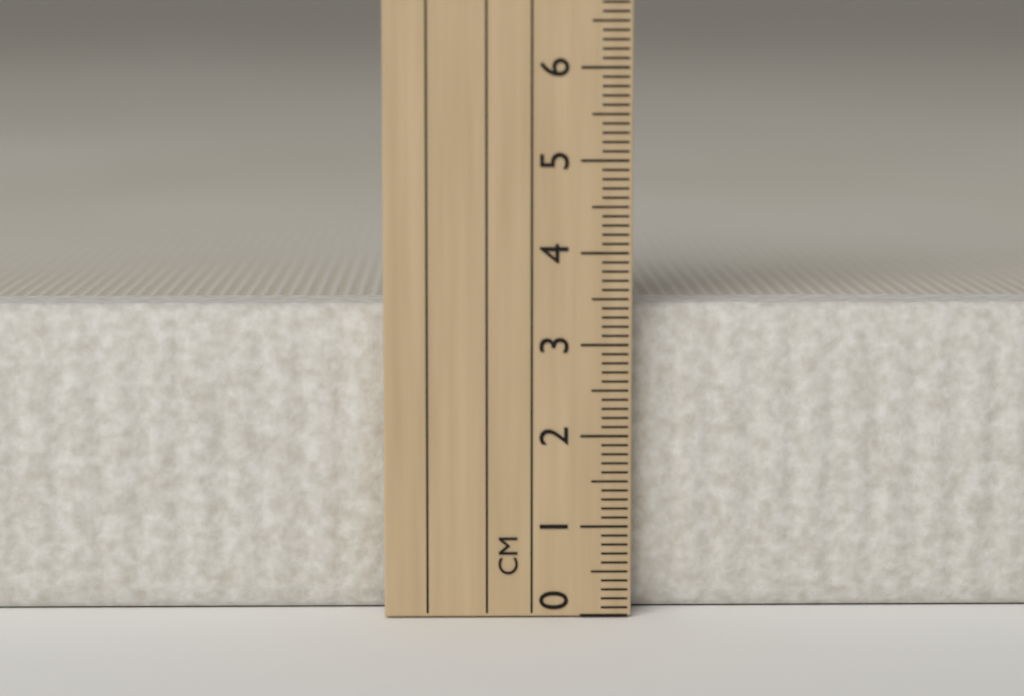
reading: 3.4 cm
